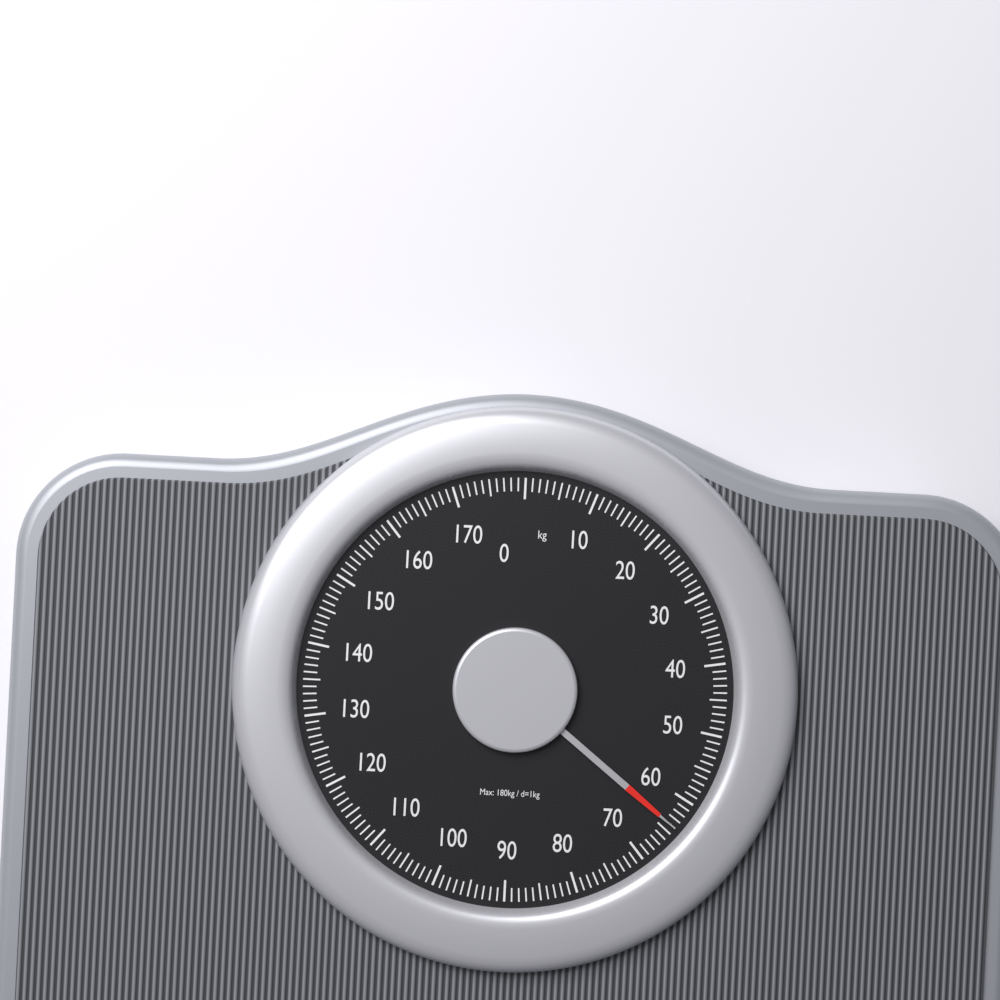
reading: 64 kg
